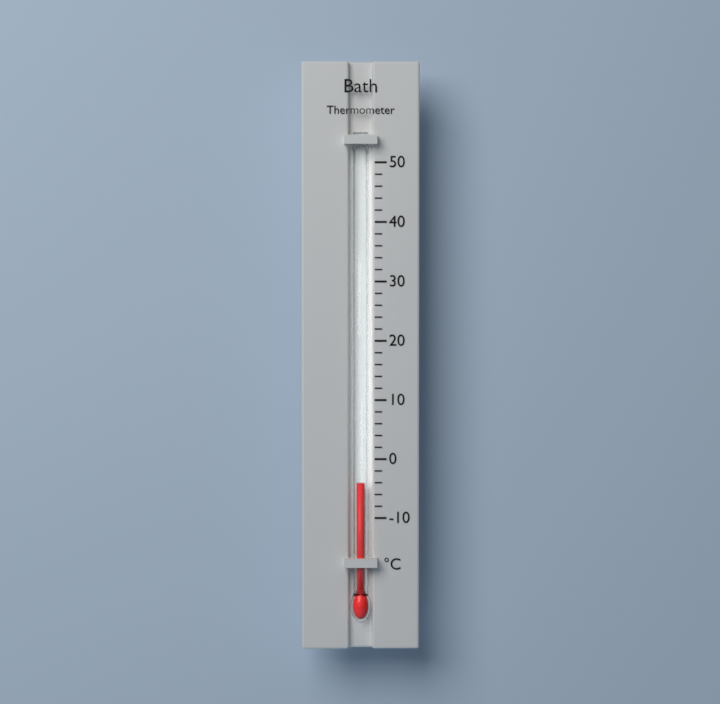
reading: -4 °C
